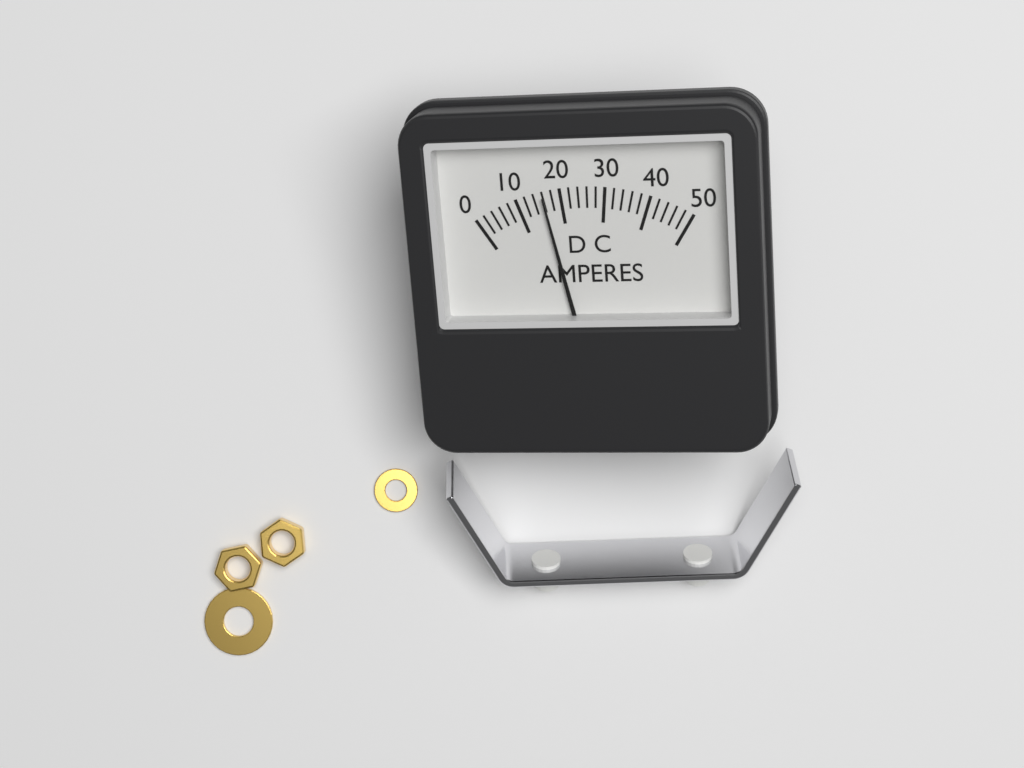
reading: 16 A
